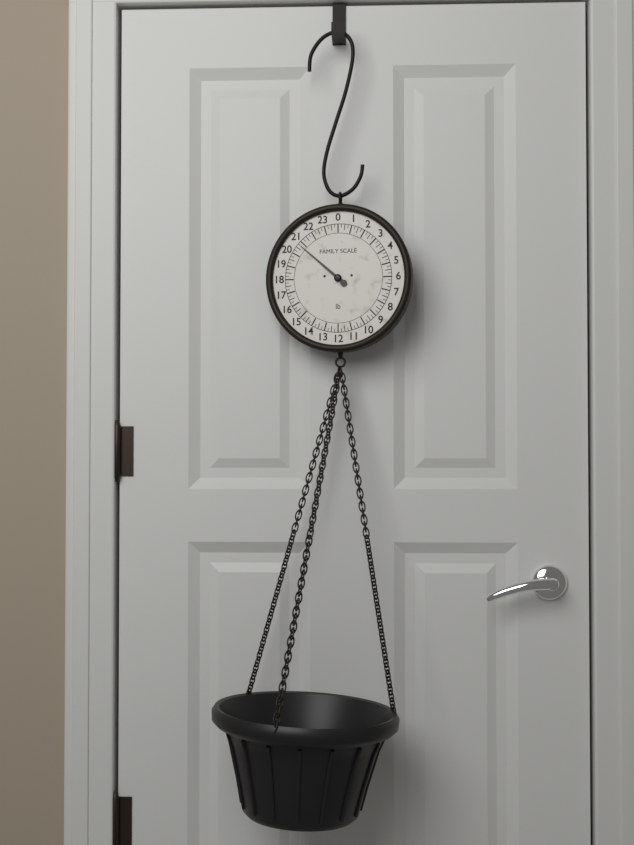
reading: 20.75 lb
